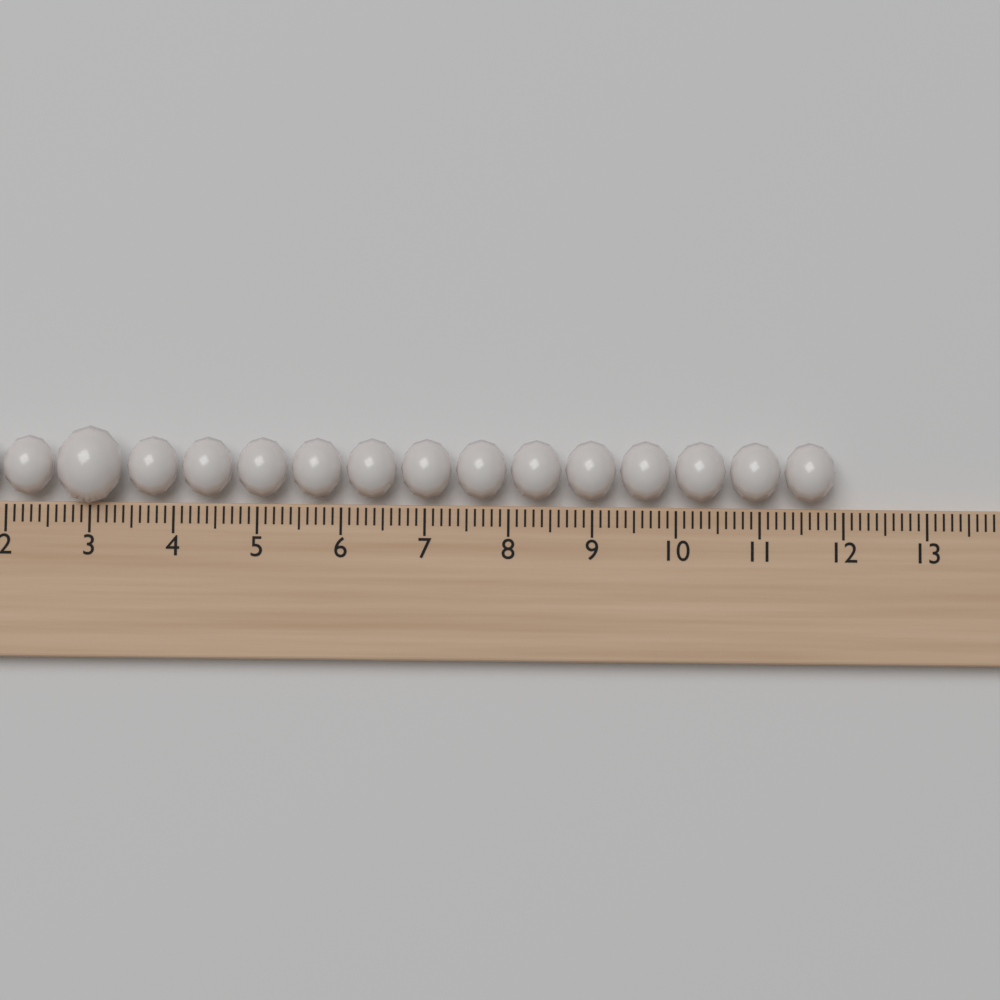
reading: 11.9 (no unit)
